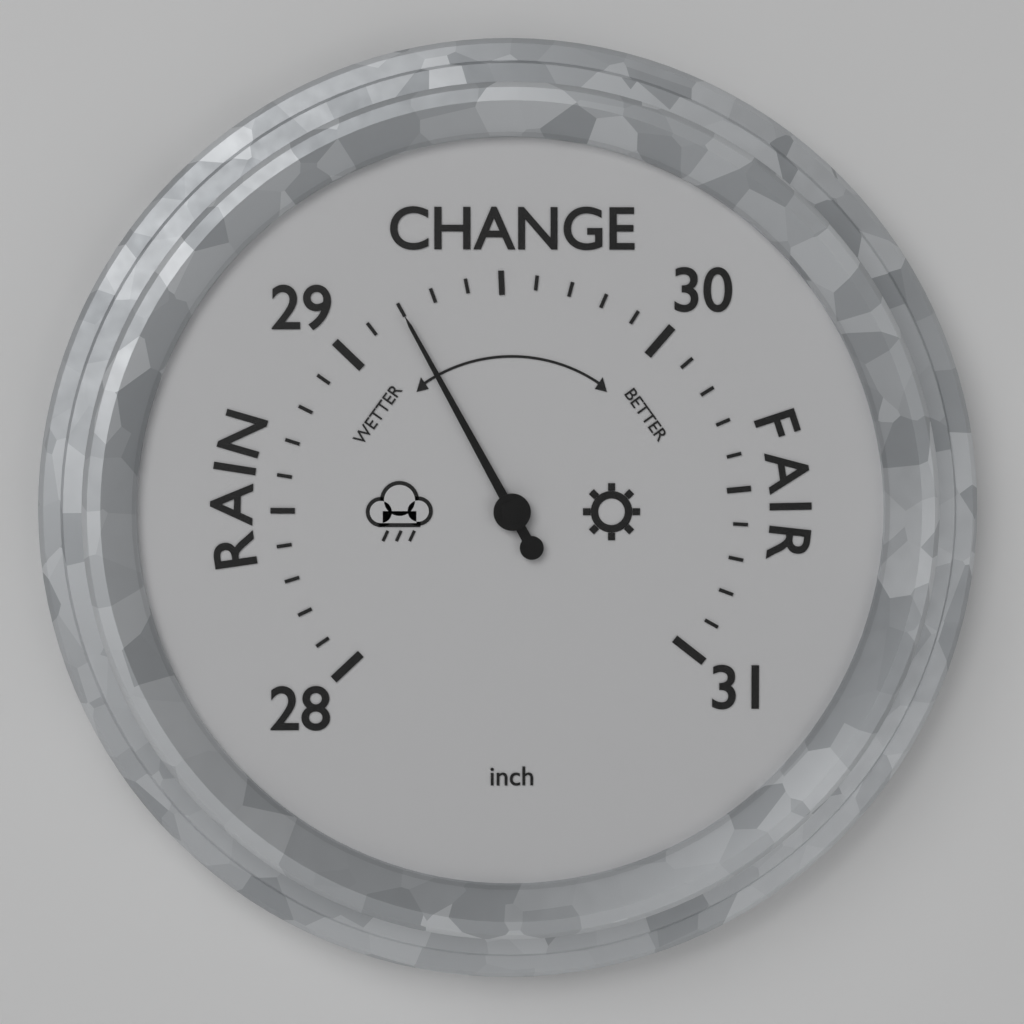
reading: 29.2 inch
